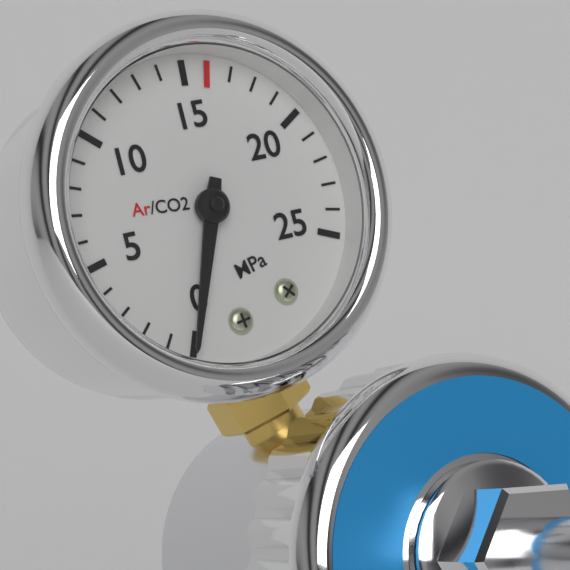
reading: 0 MPa
